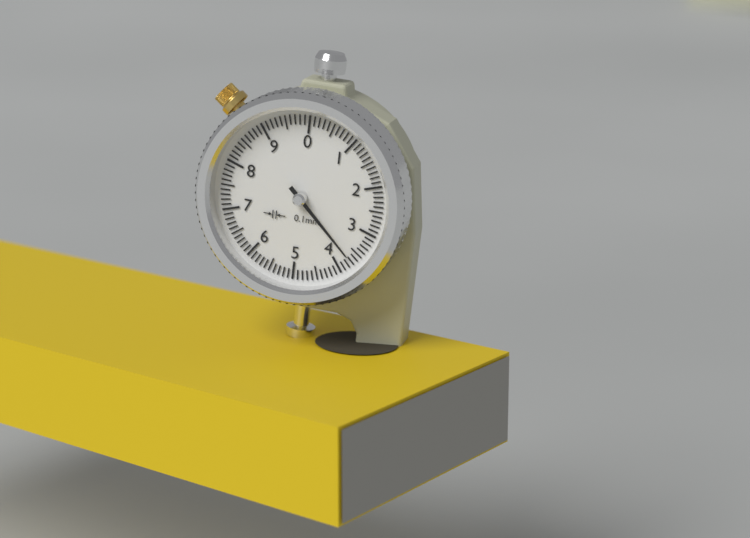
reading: 3.7 mm
